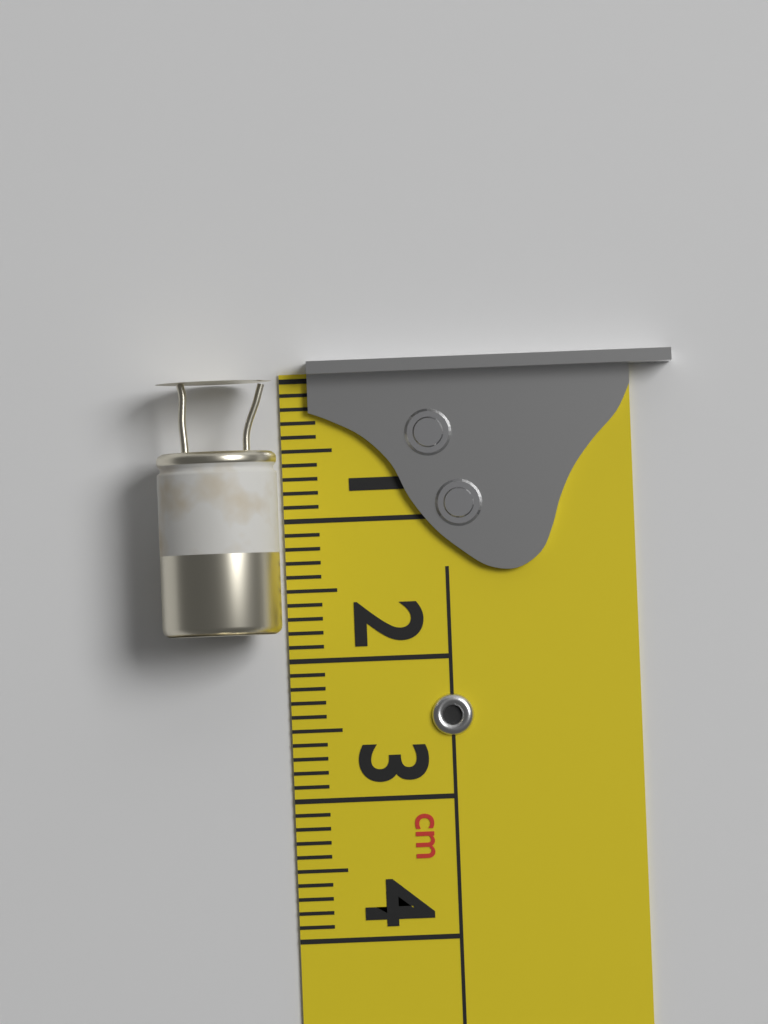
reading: 1.8 cm
